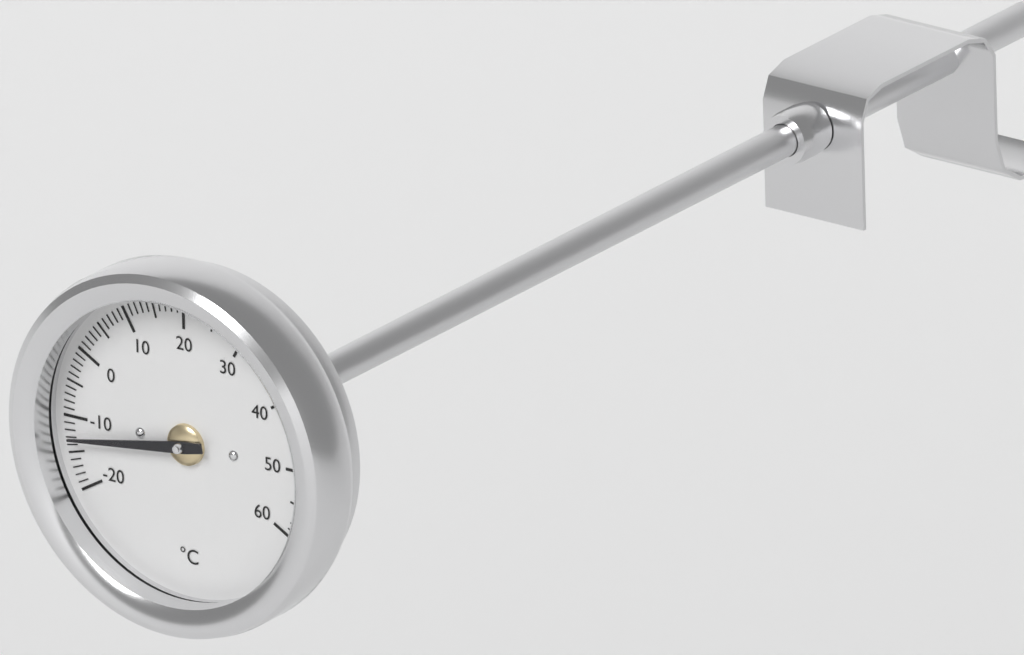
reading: -13 °C
